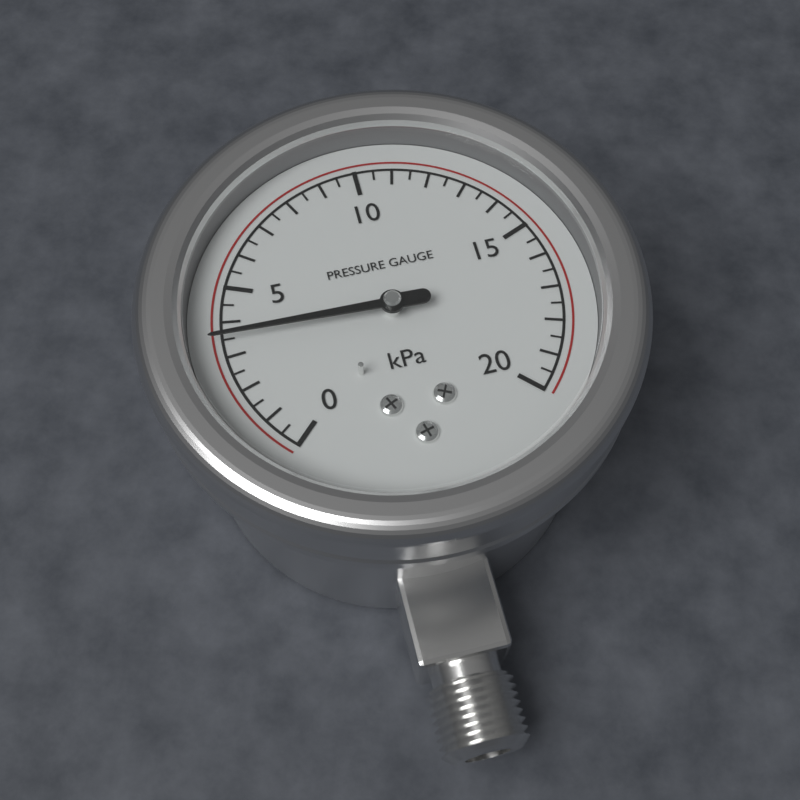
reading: 3.5 kPa
